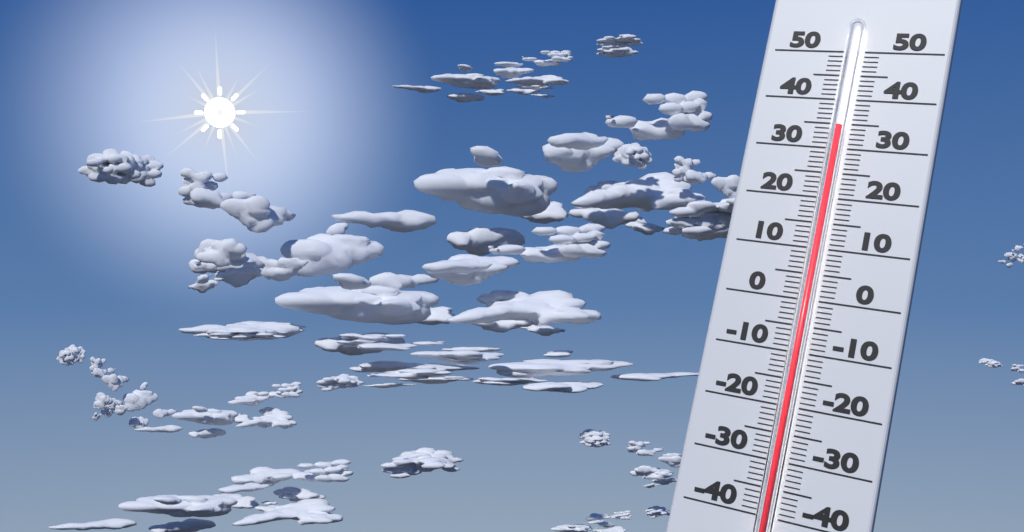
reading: 34 (no unit)
